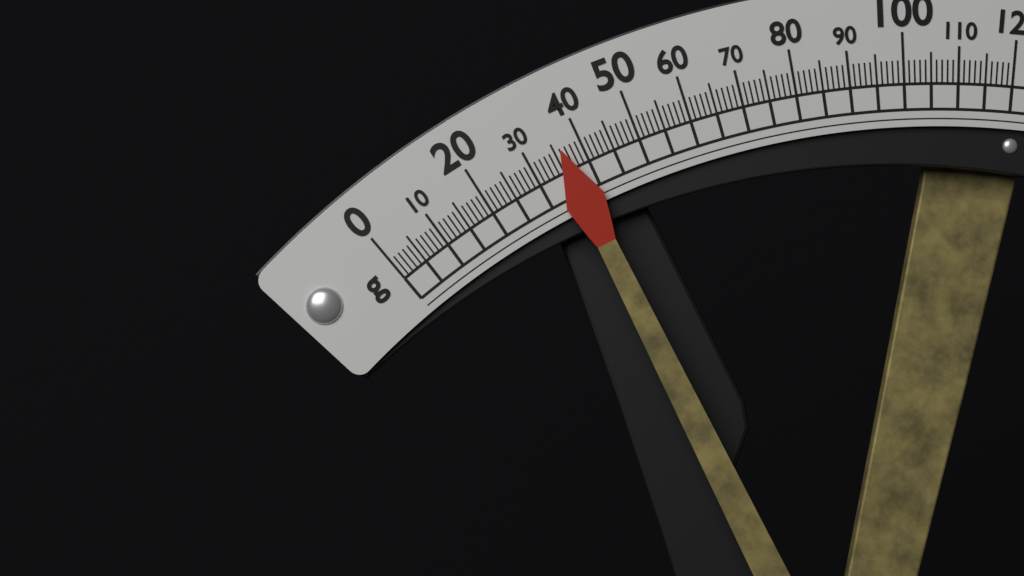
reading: 36 g
